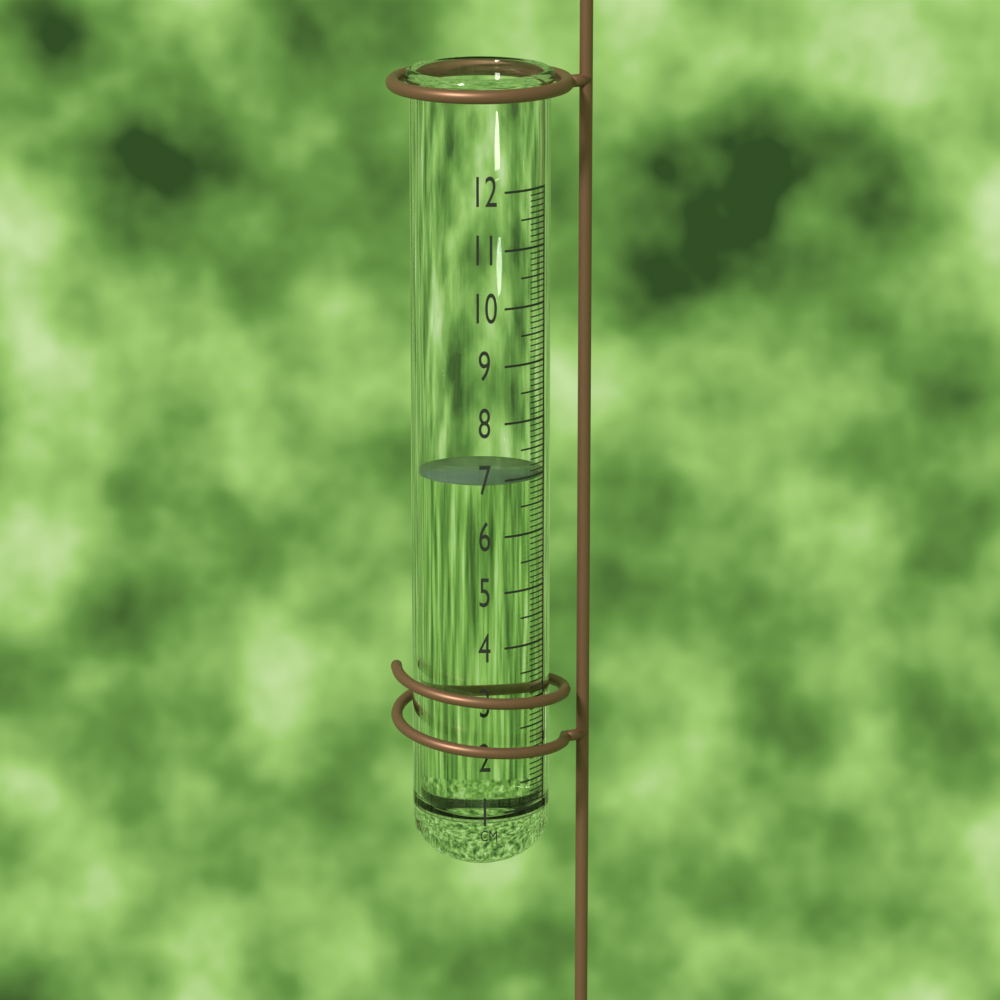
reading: 7.0 cm
